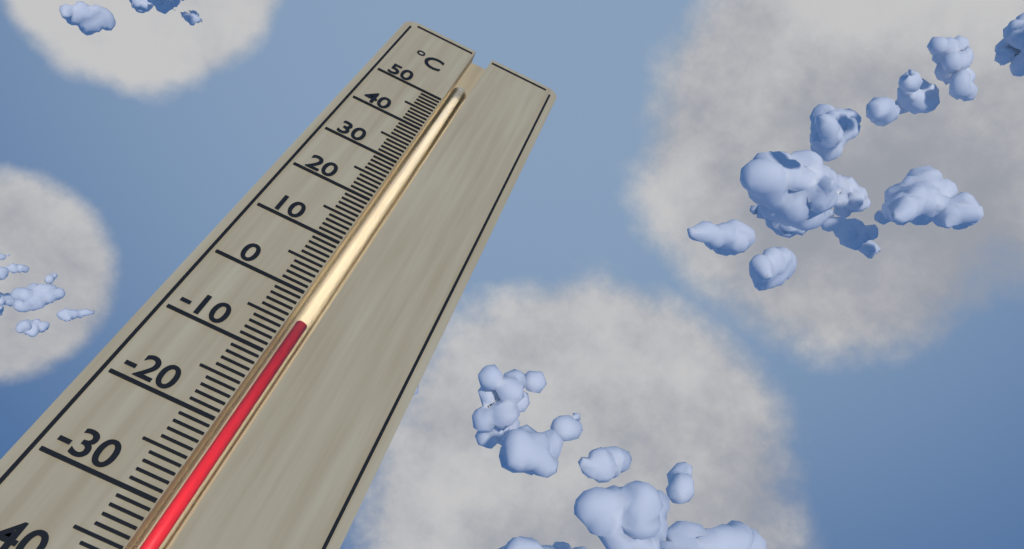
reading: -4 °C
